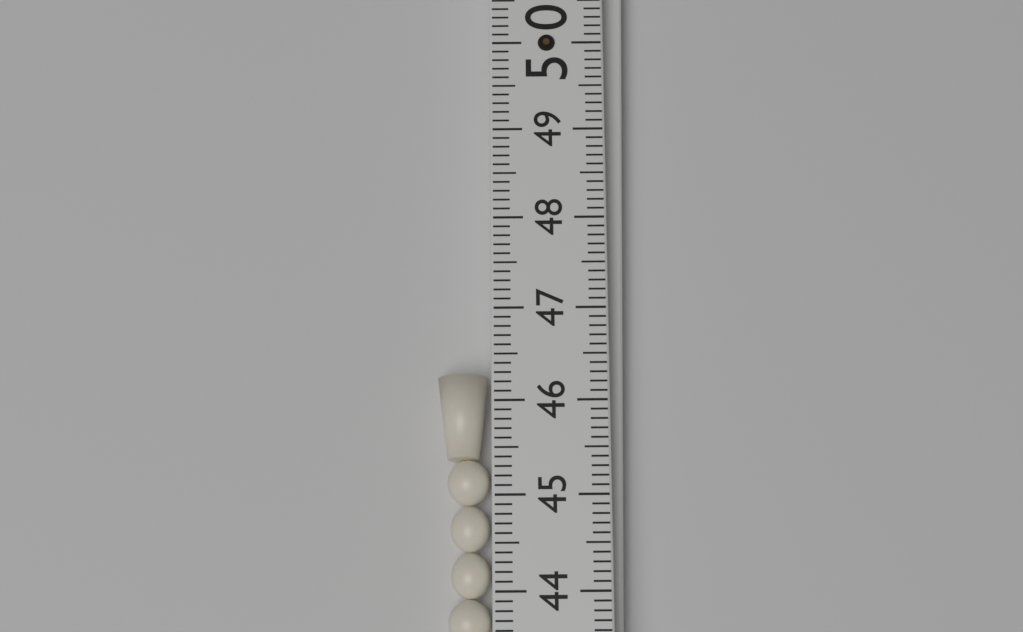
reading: 46.3 (no unit)
